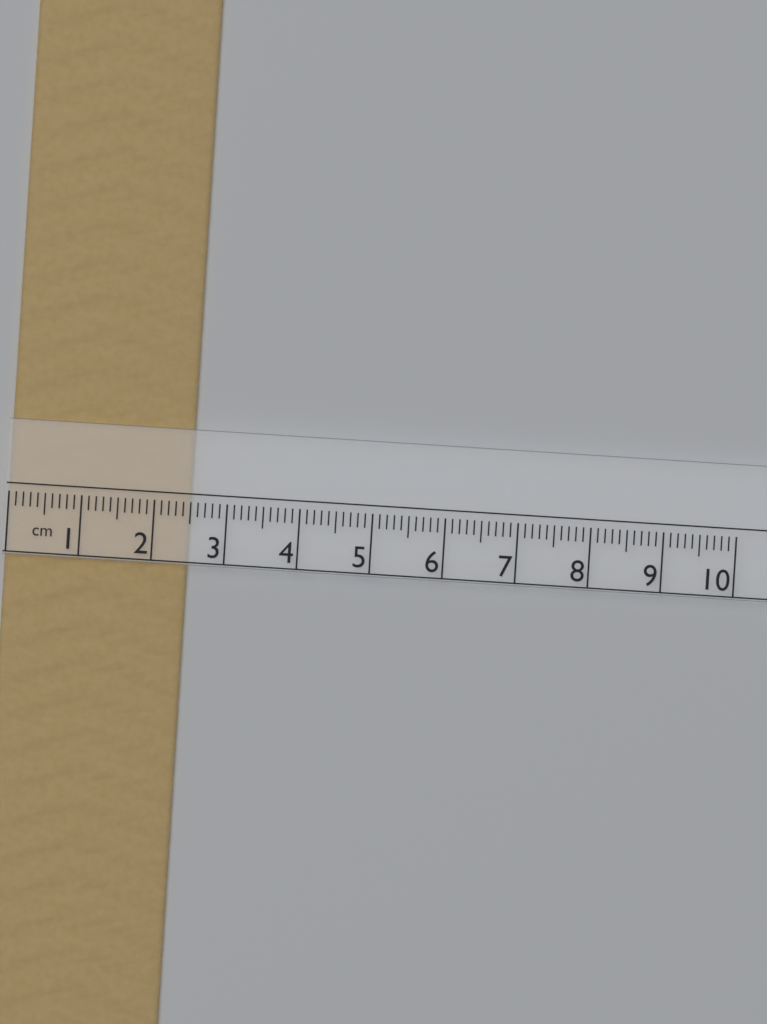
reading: 2.5 cm
